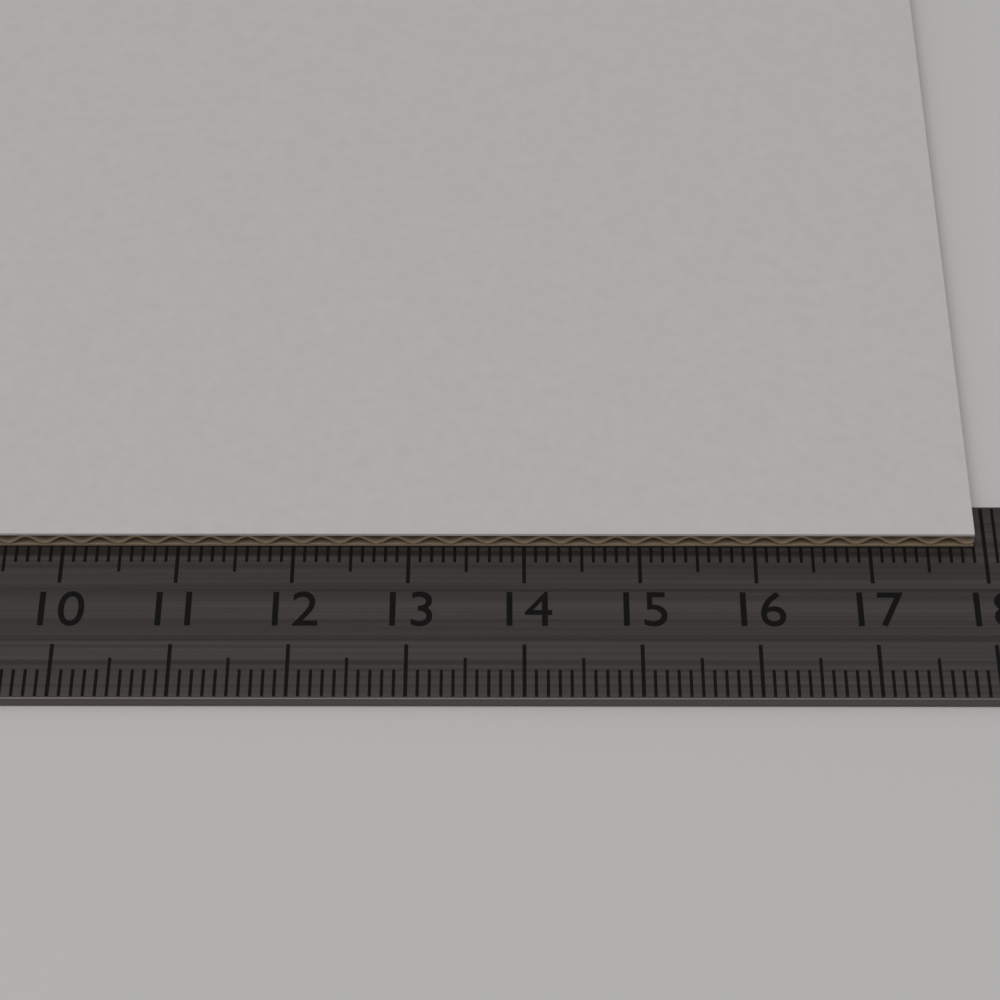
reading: 17.9 cm
